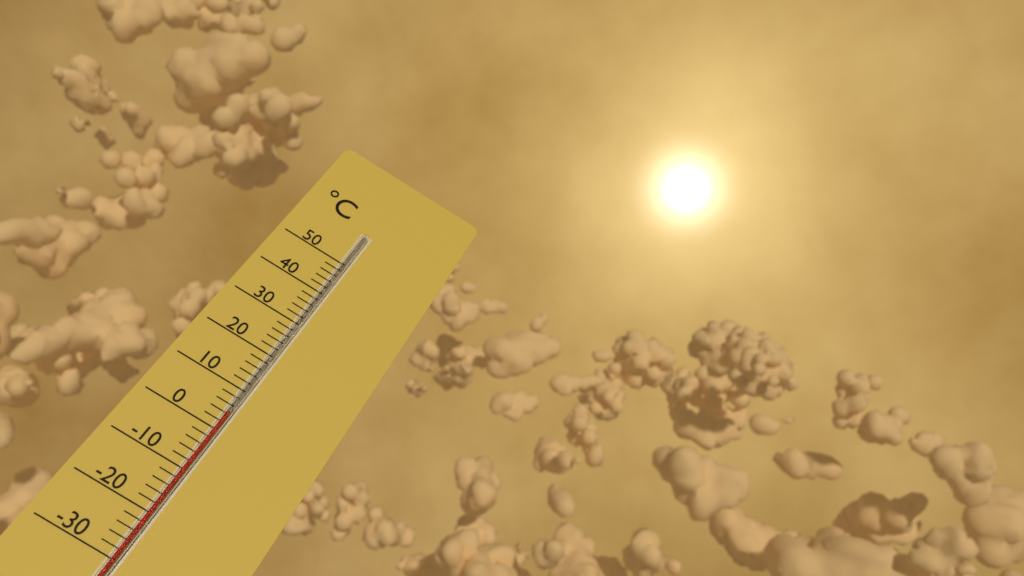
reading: 4 °C
